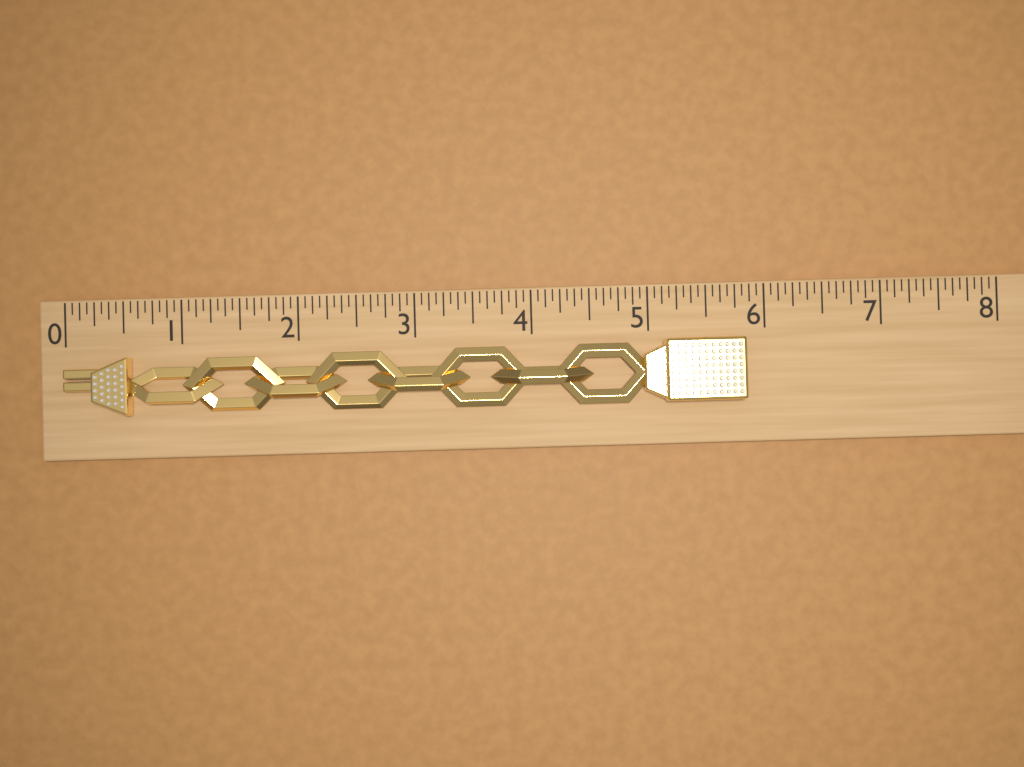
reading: 5.8125 (no unit)
